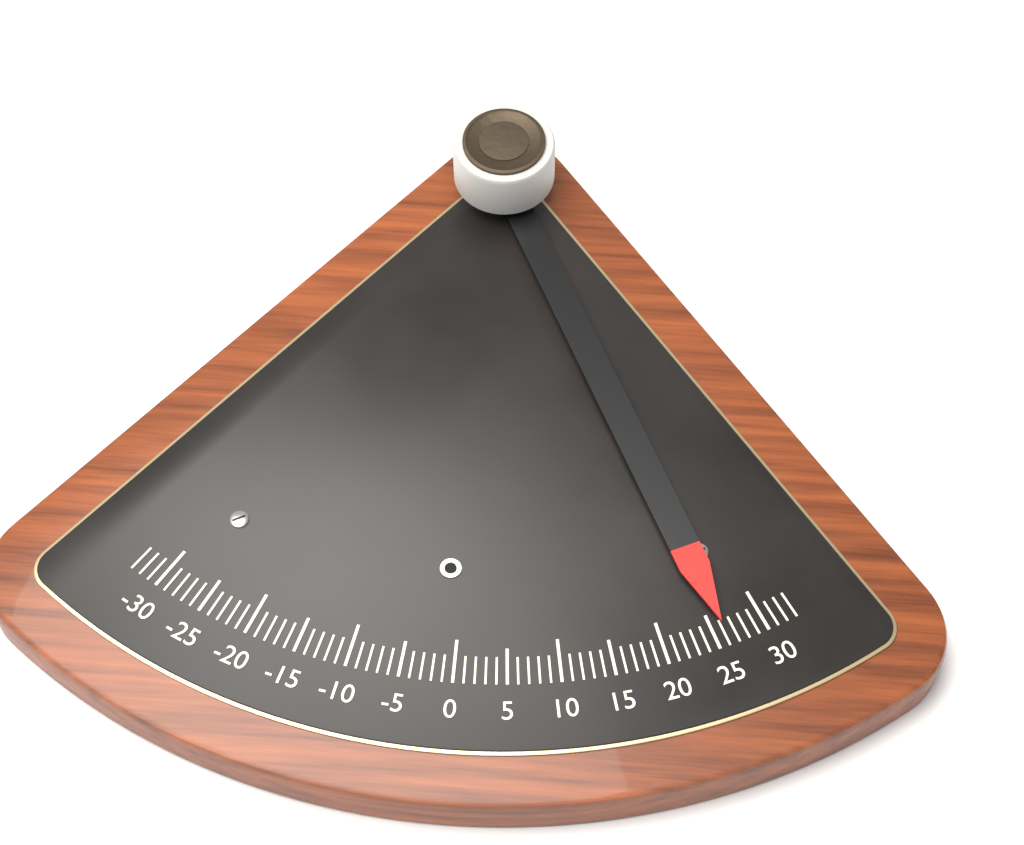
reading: 26 (no unit)
